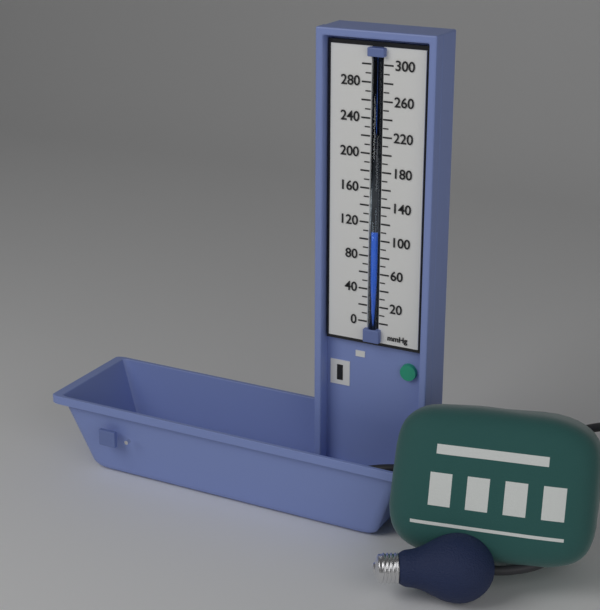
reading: 110 mmHg
